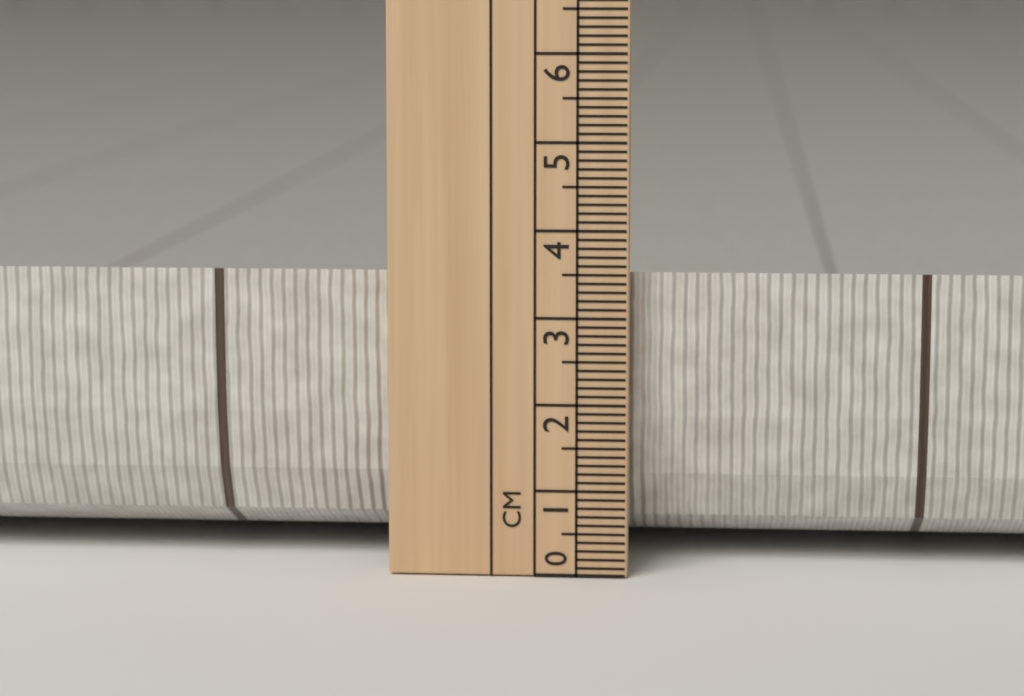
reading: 3.5 cm
